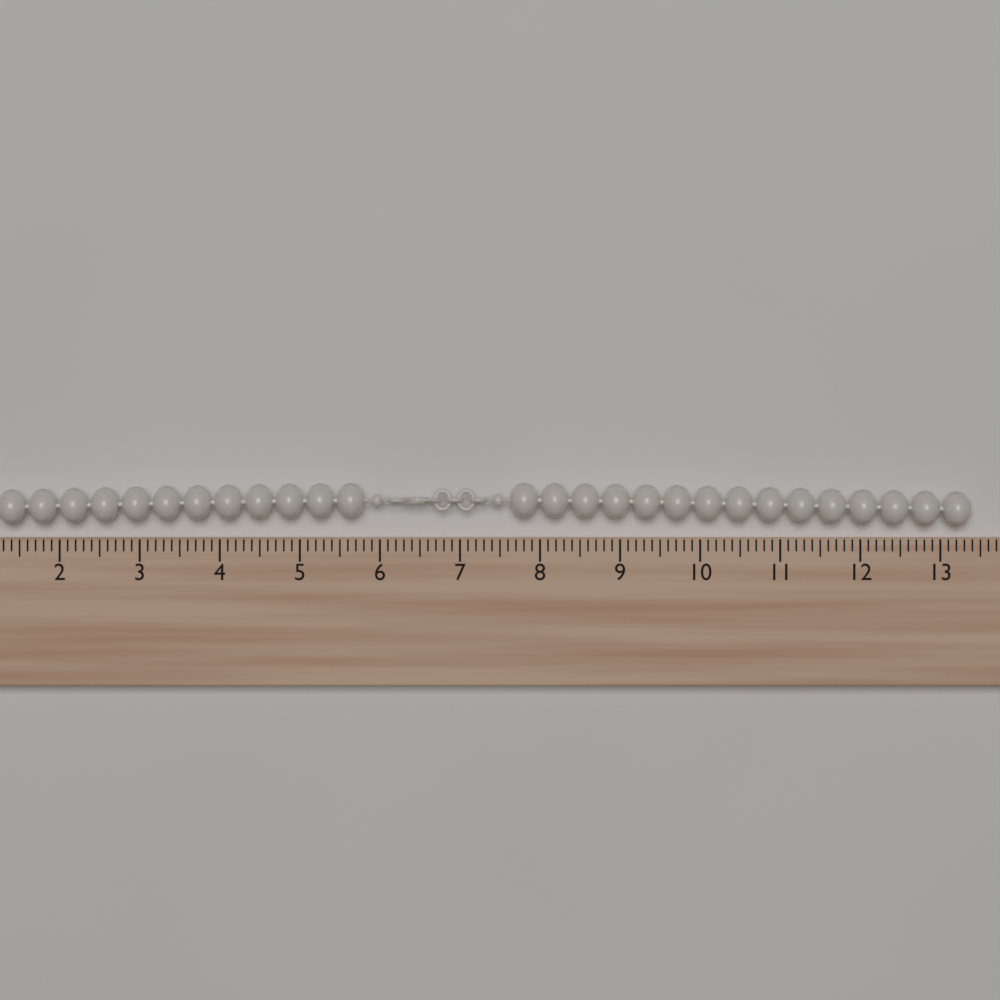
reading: 13.4 (no unit)
